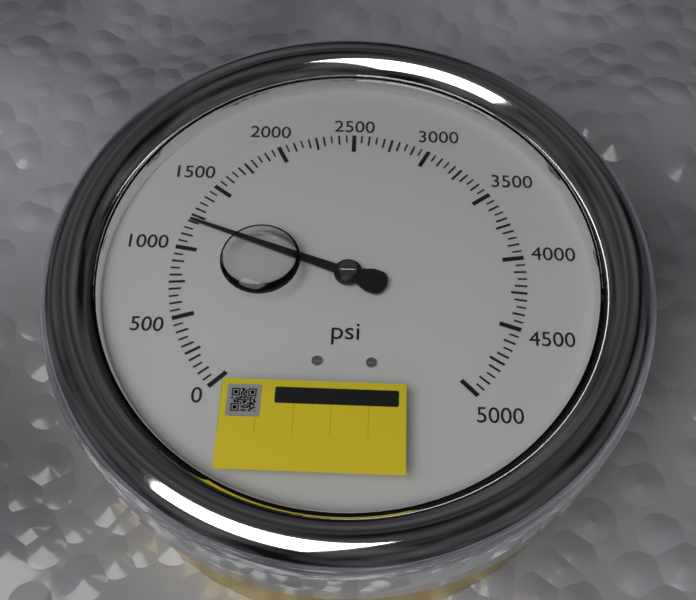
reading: 1200 psi
